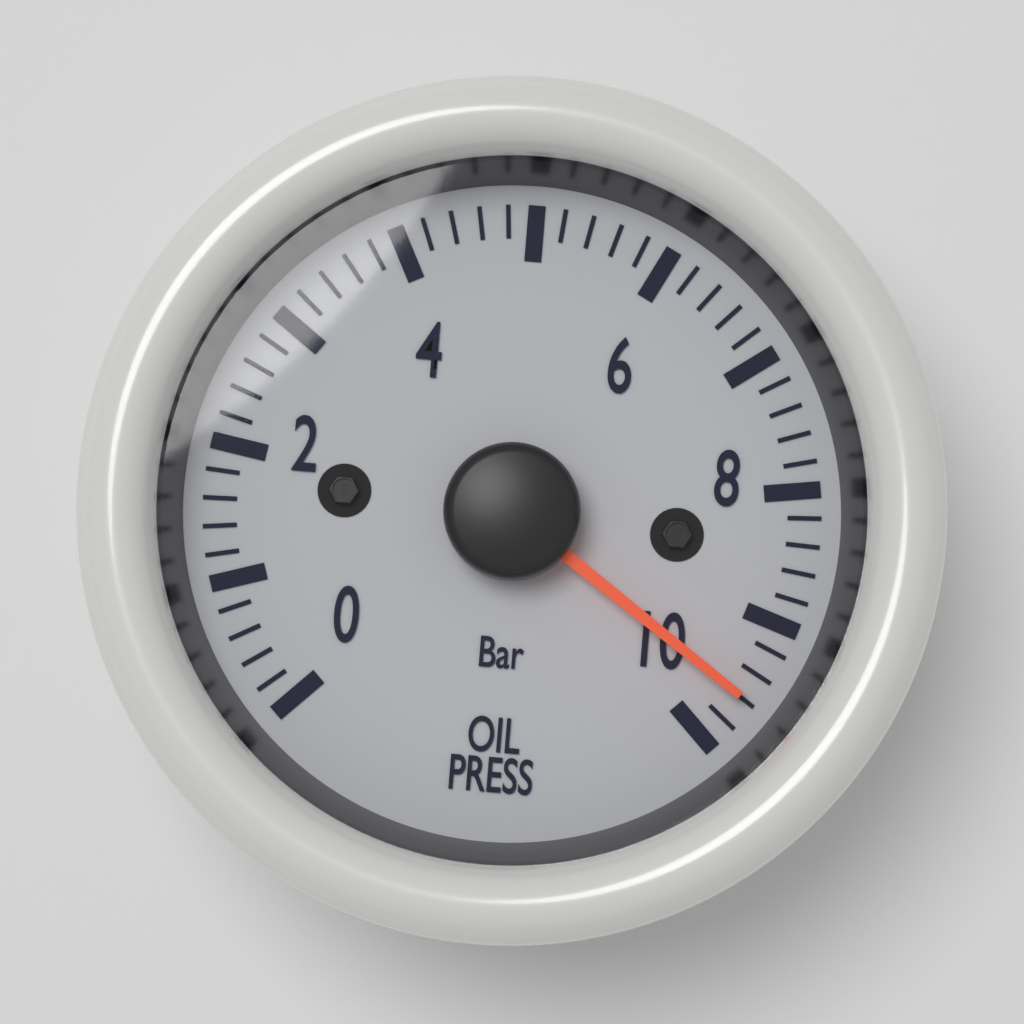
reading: 9.6 bar
